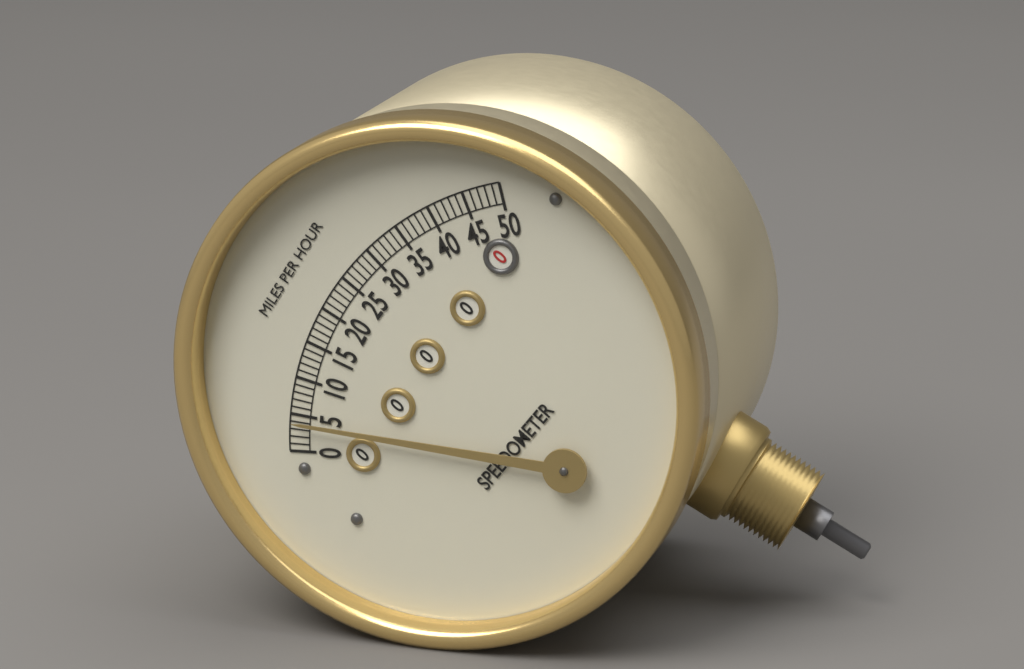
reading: 4 mph
